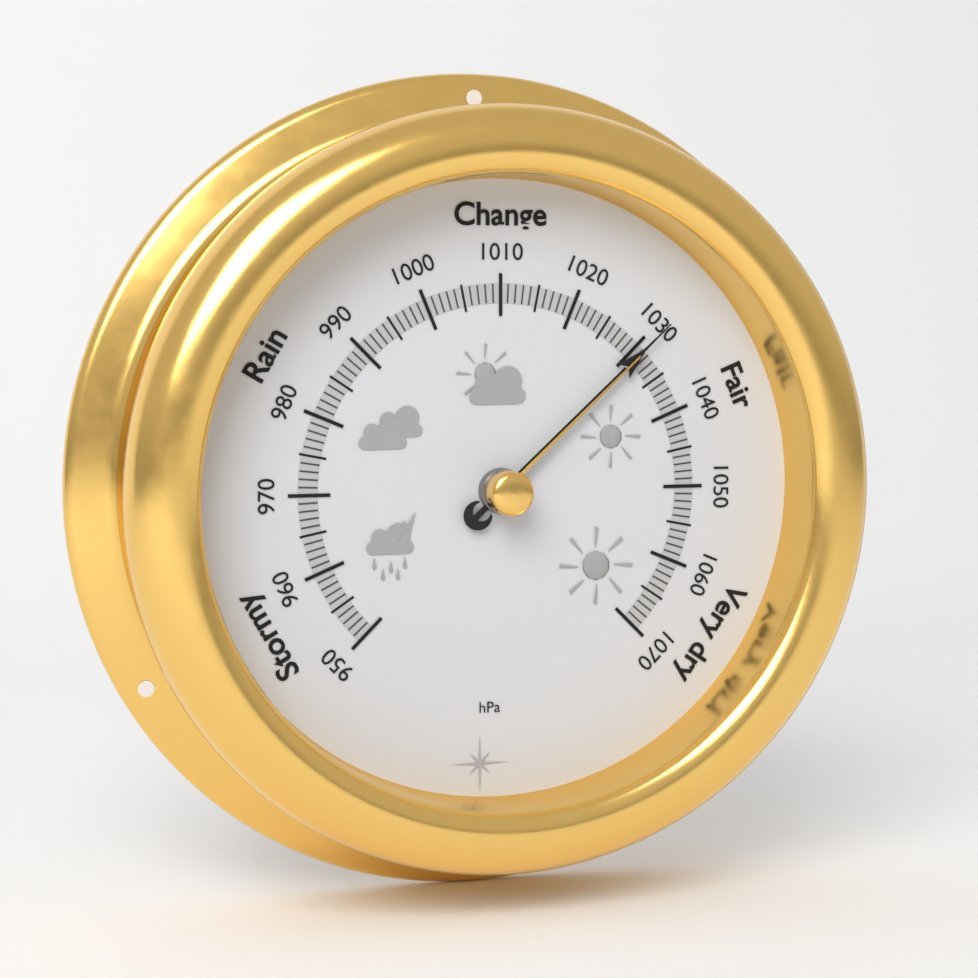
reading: 1031 hPa
